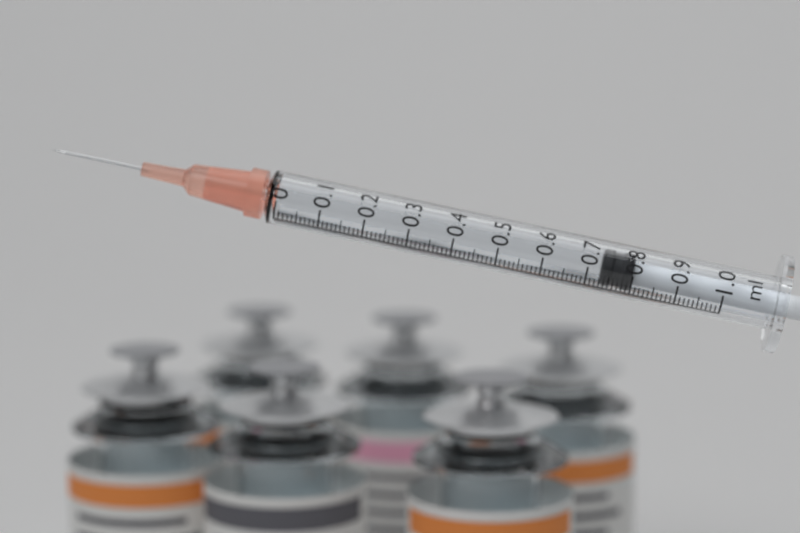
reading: 0.73 ml
